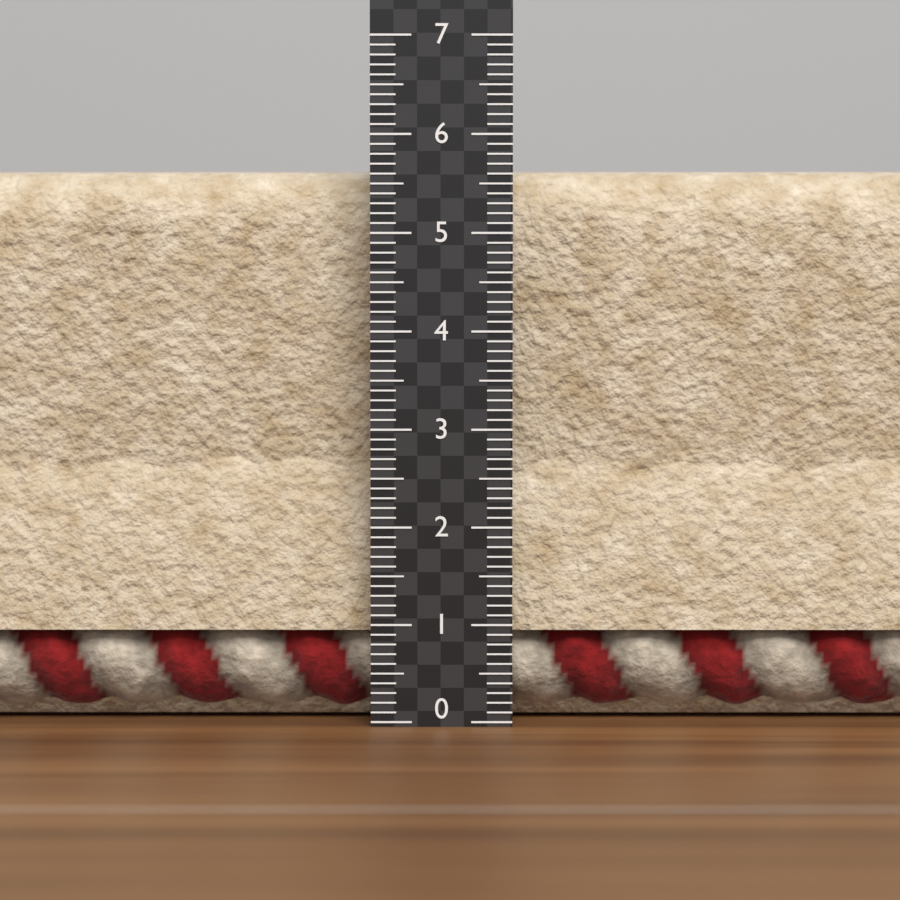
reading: 5.7 (no unit)
